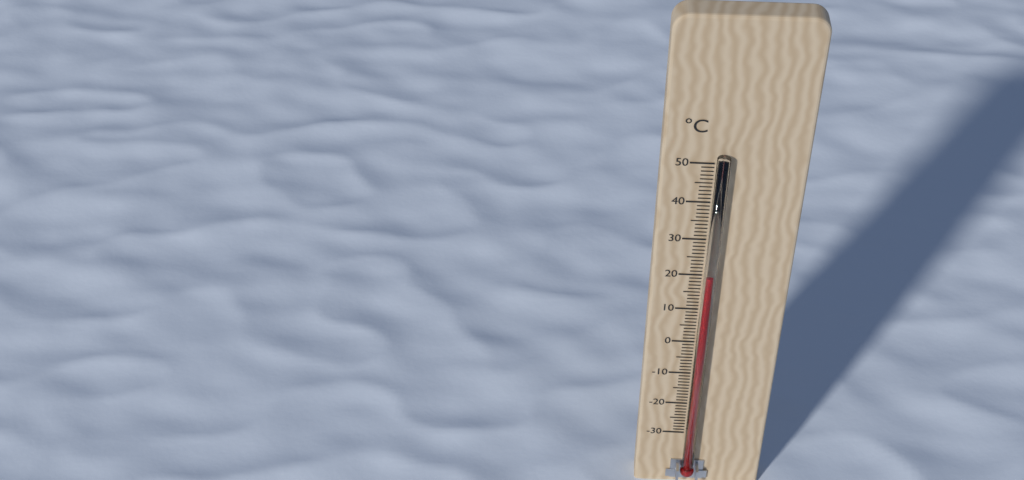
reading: 21 °C
